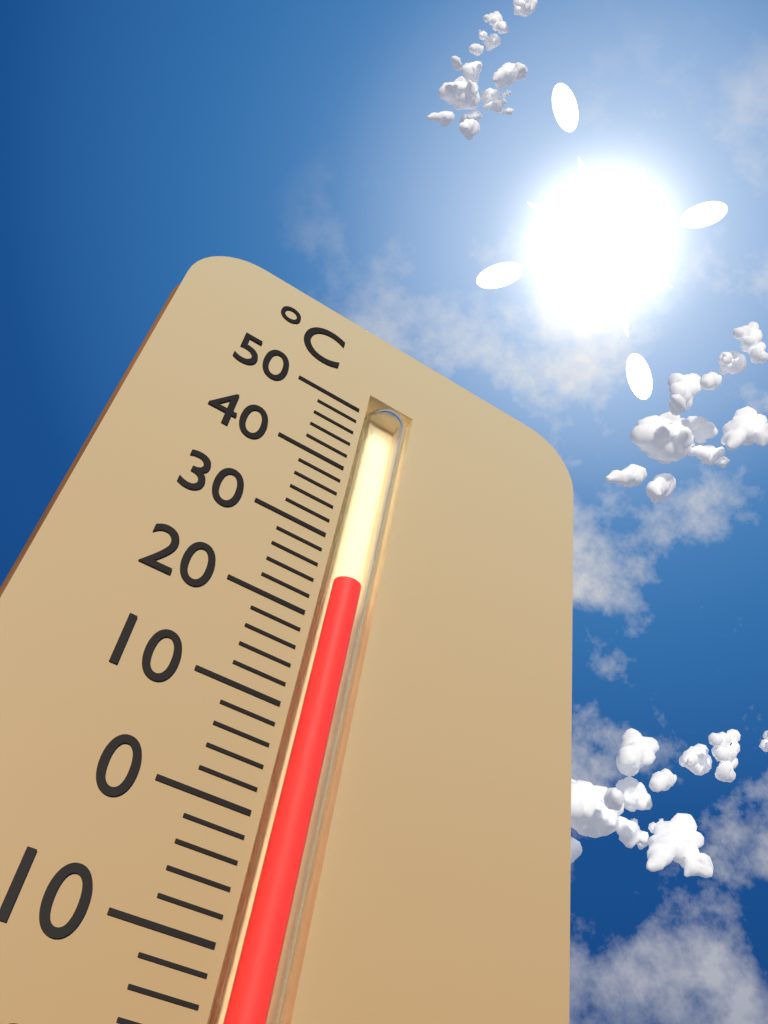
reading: 26 °C
